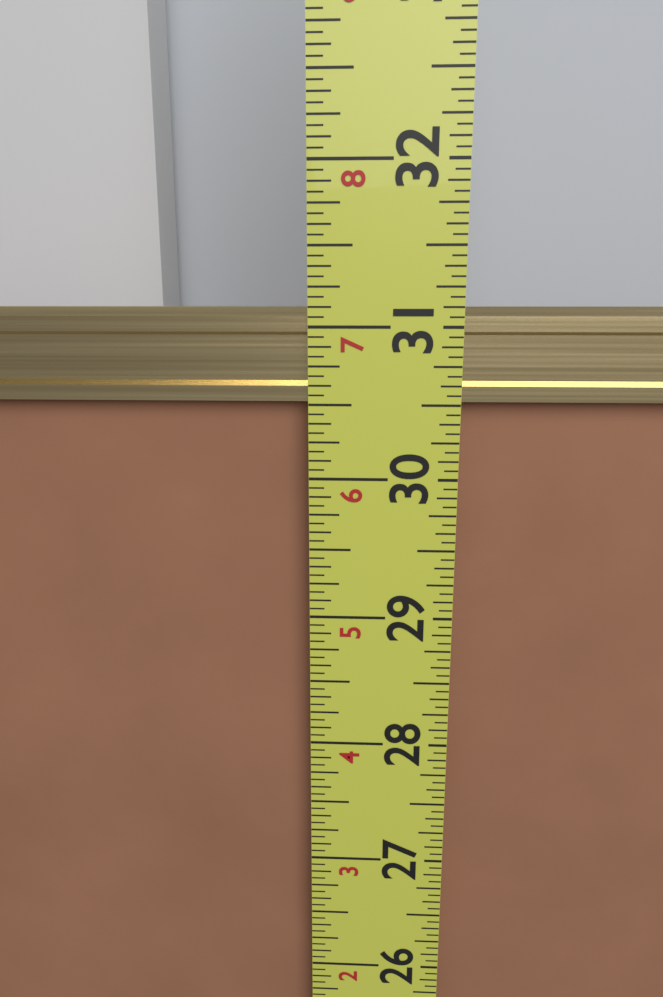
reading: 31.1250 in
